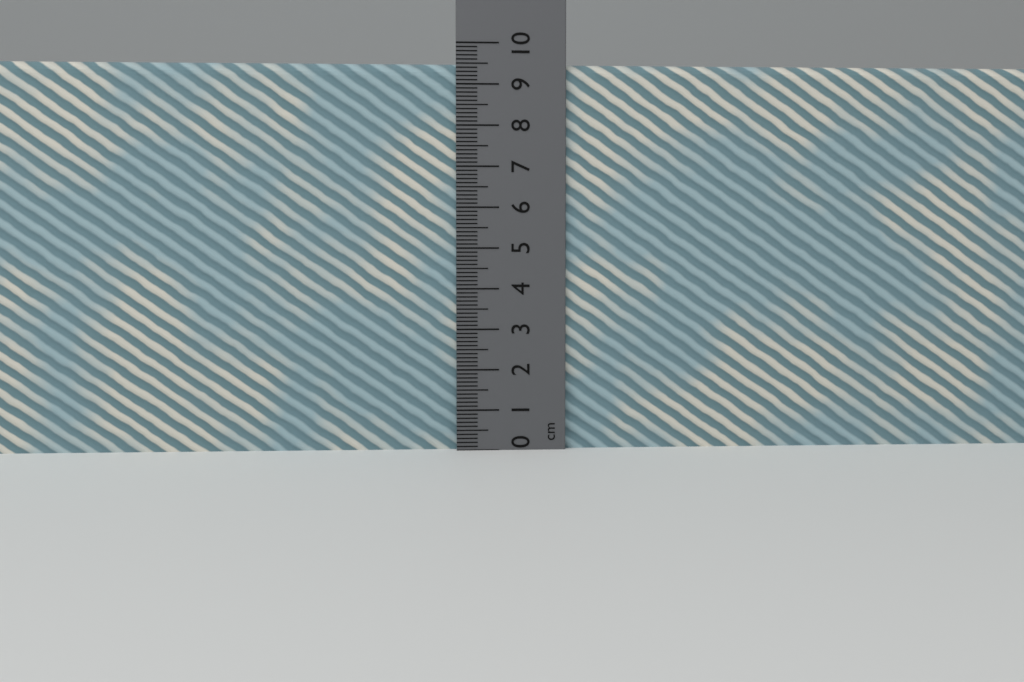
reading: 9.5 cm
